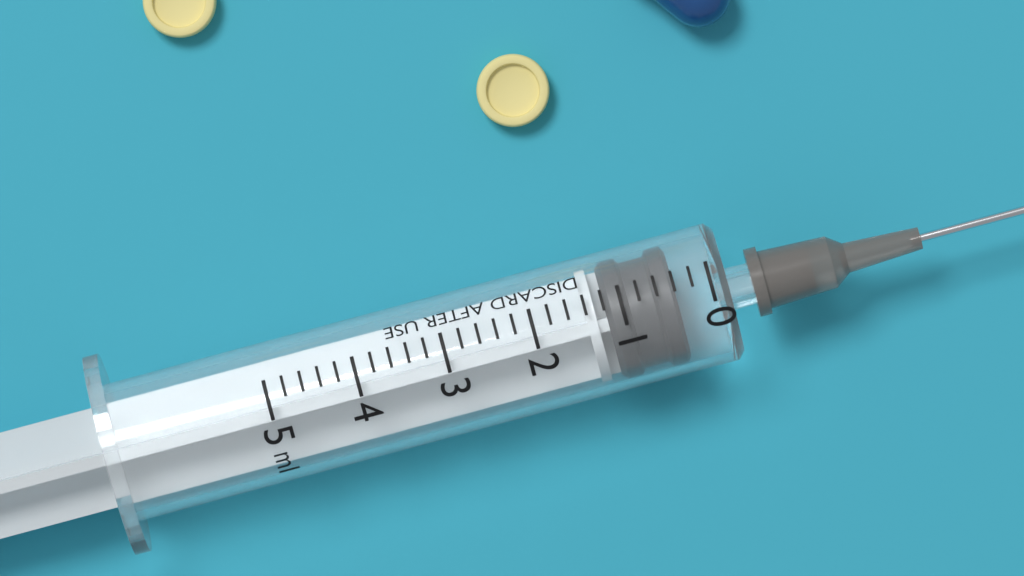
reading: 0.4 ml
